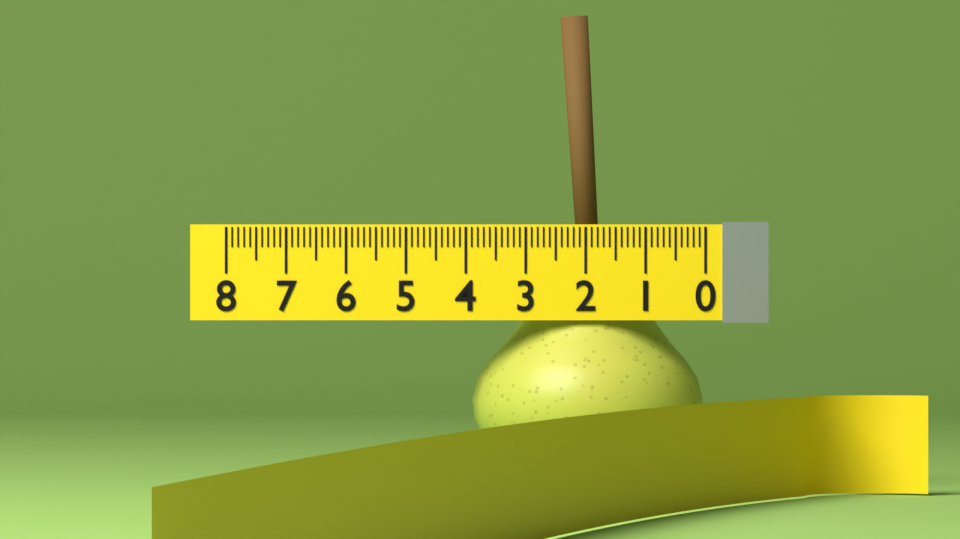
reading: 3.9 (no unit)
